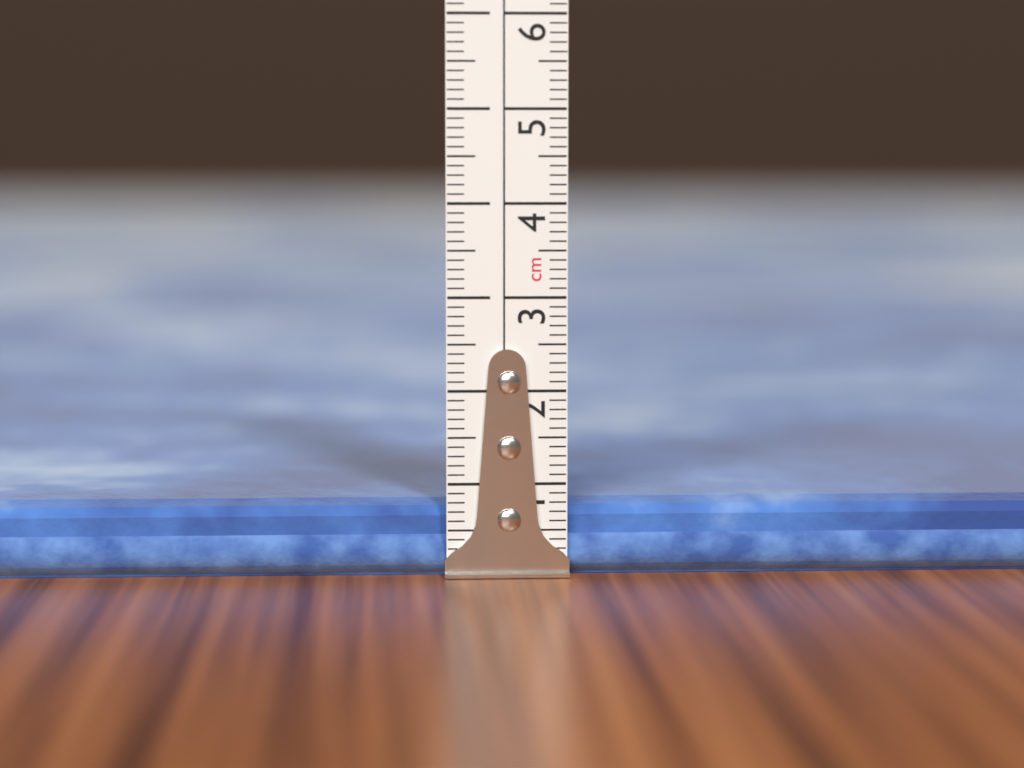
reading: 0.8 cm
